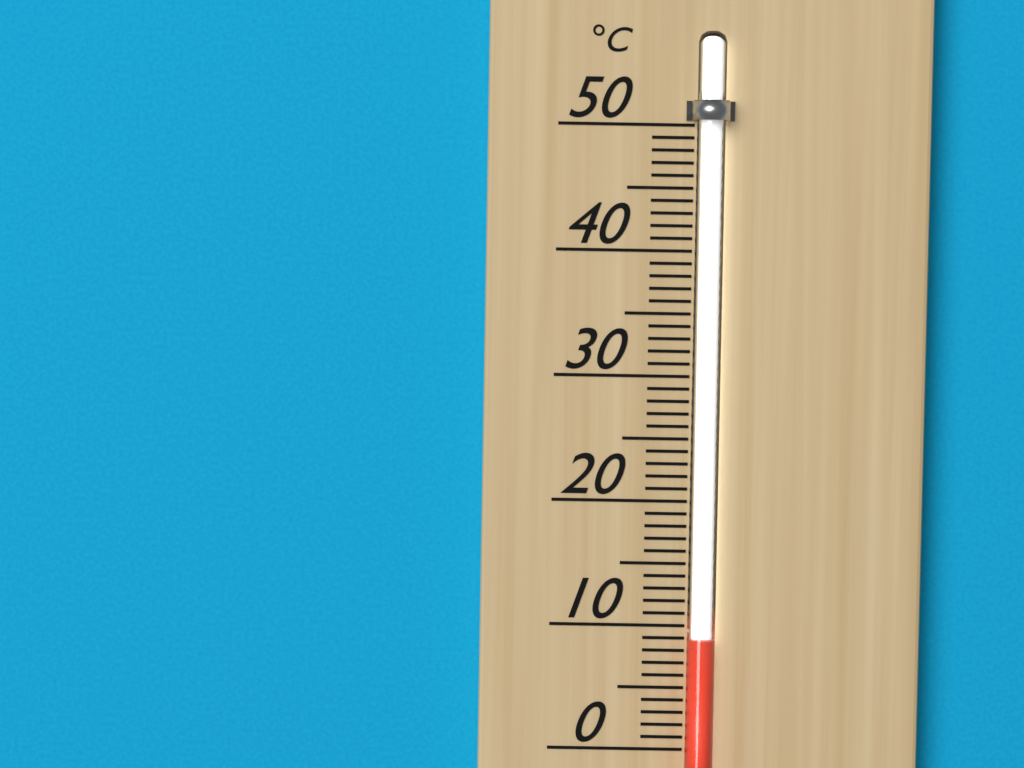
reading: 9 °C
